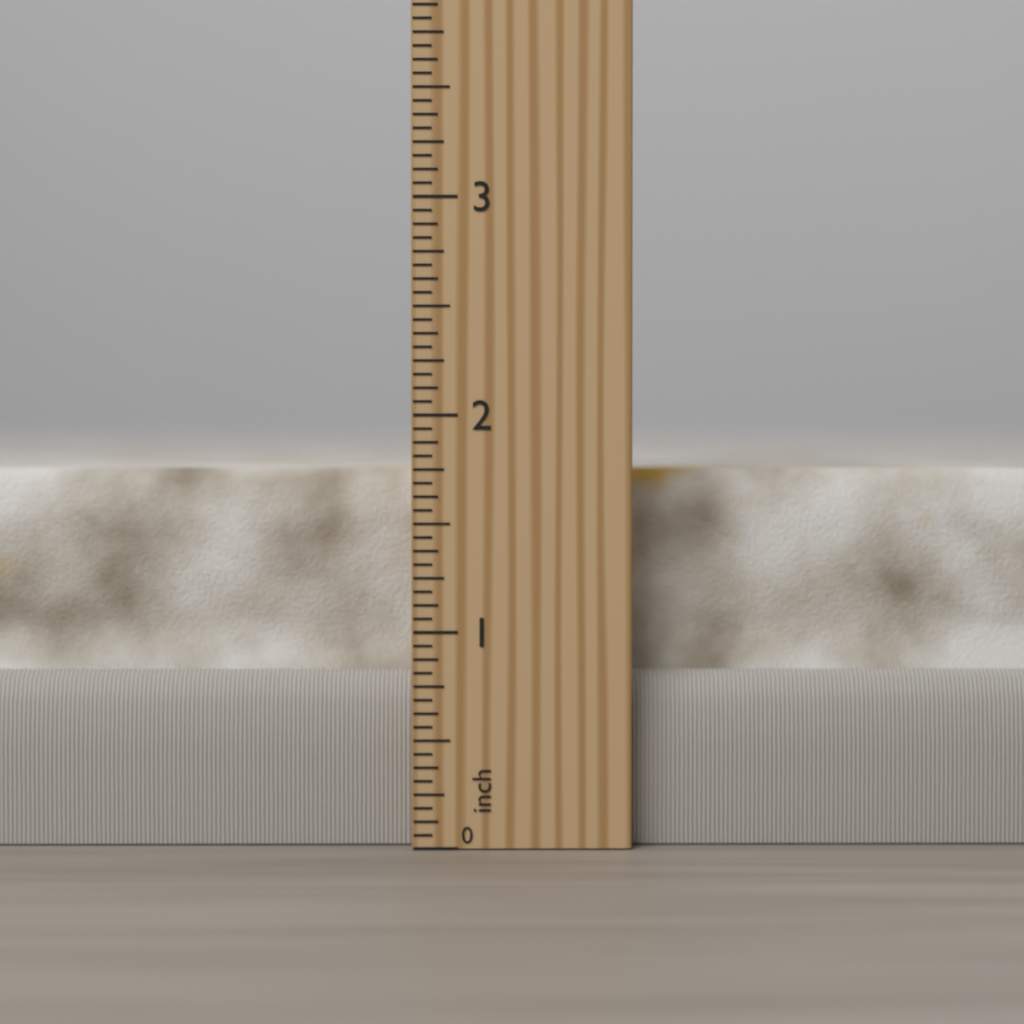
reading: 1.7500 inch
